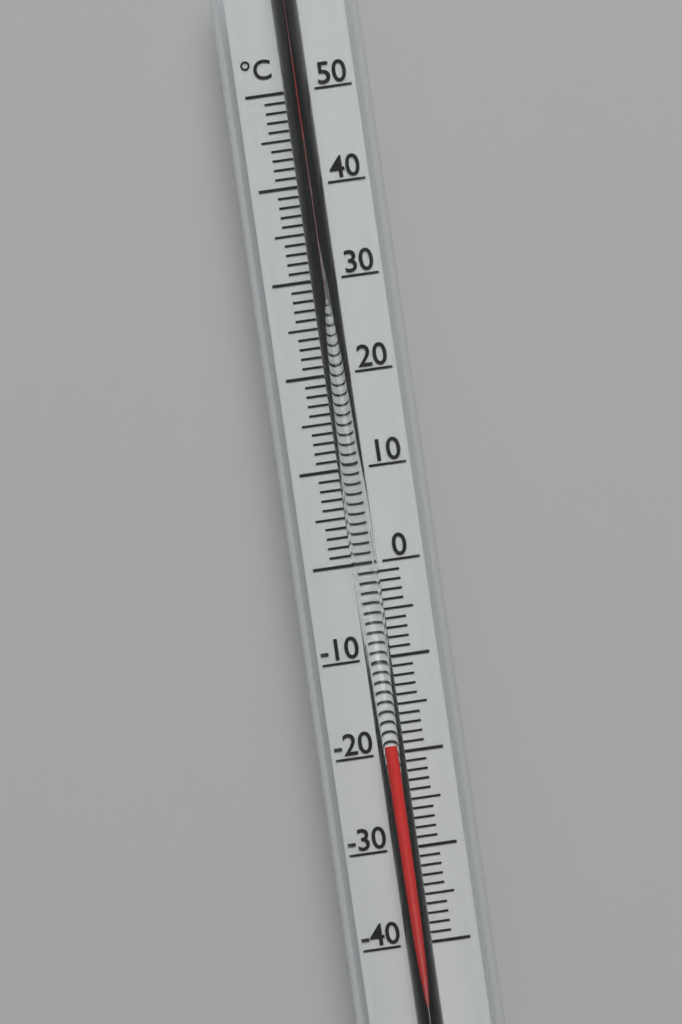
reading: -19 °C
